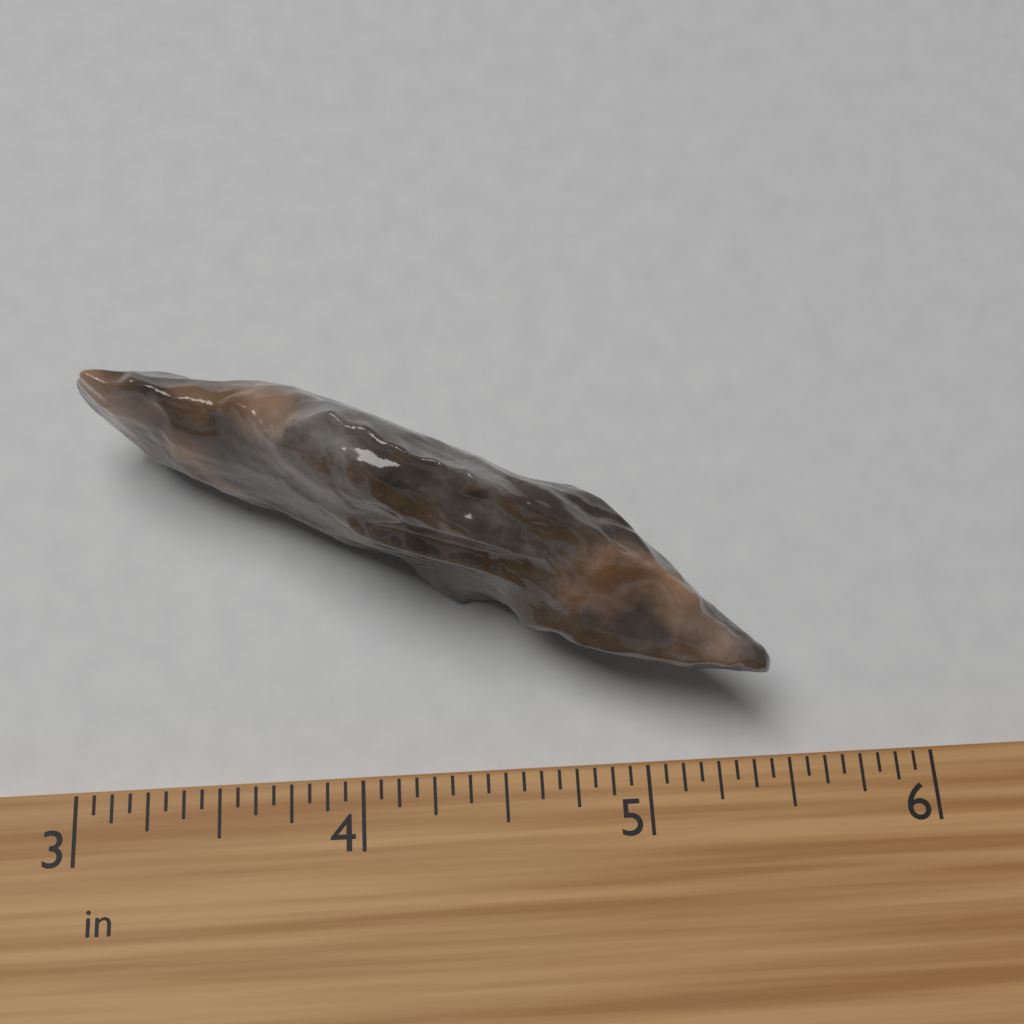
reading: 5.4375 in
